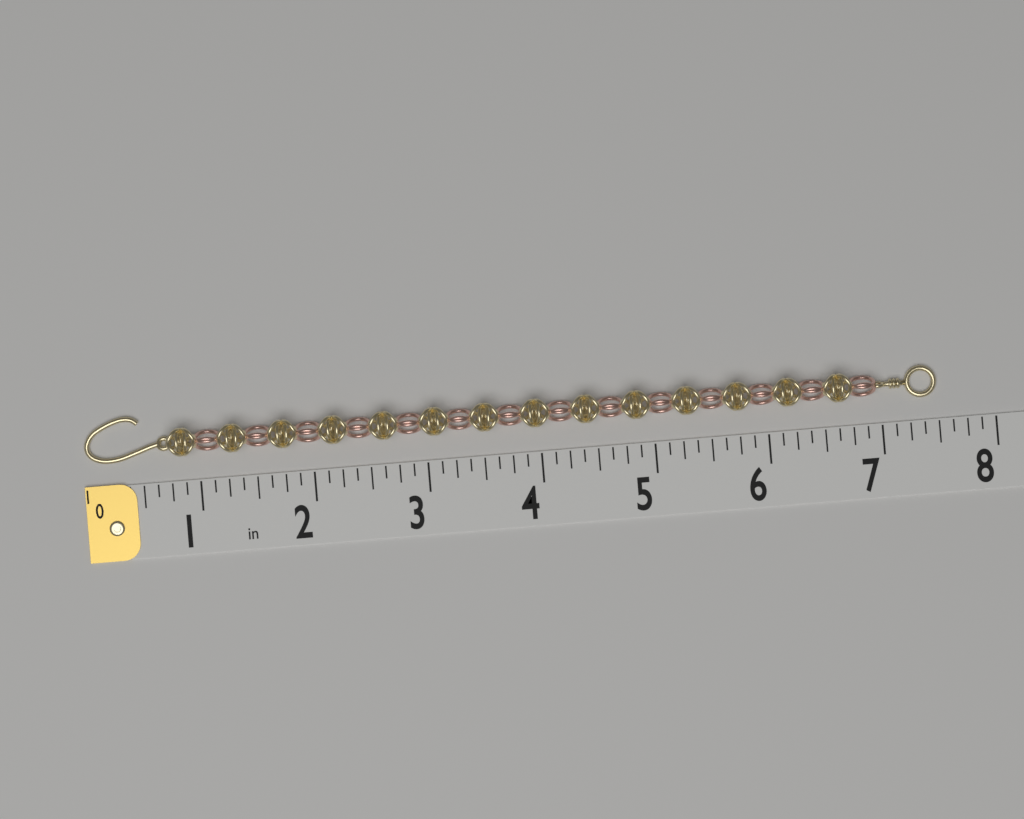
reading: 7.500 in
